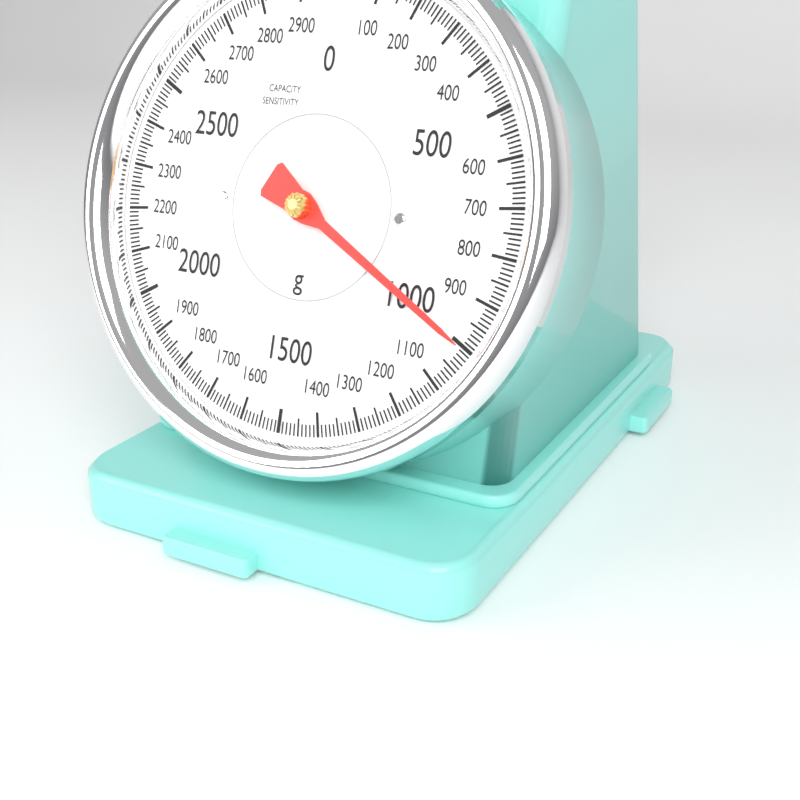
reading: 1000 g
